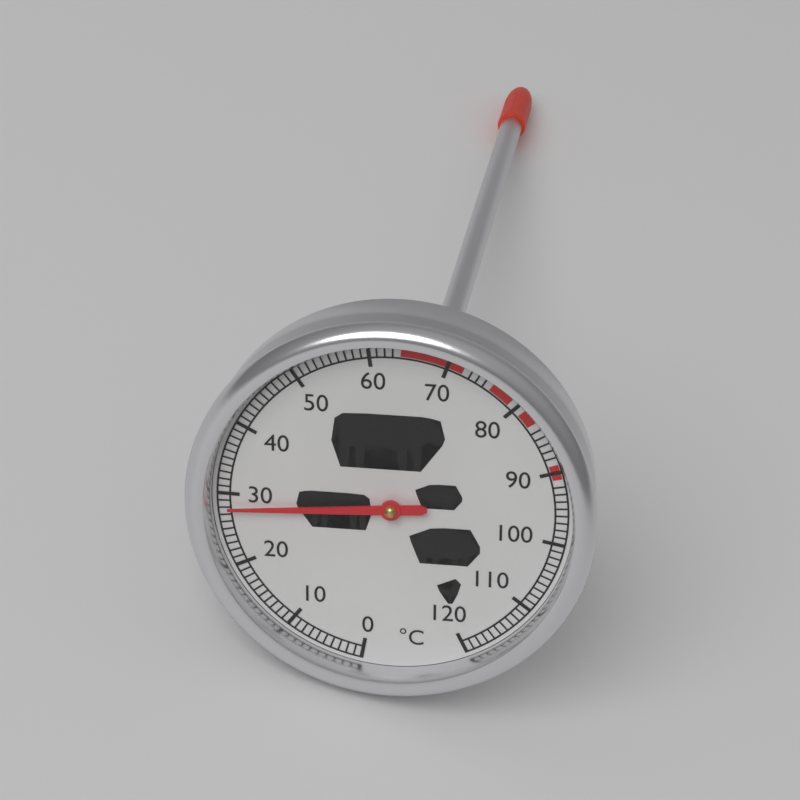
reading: 28 °C
